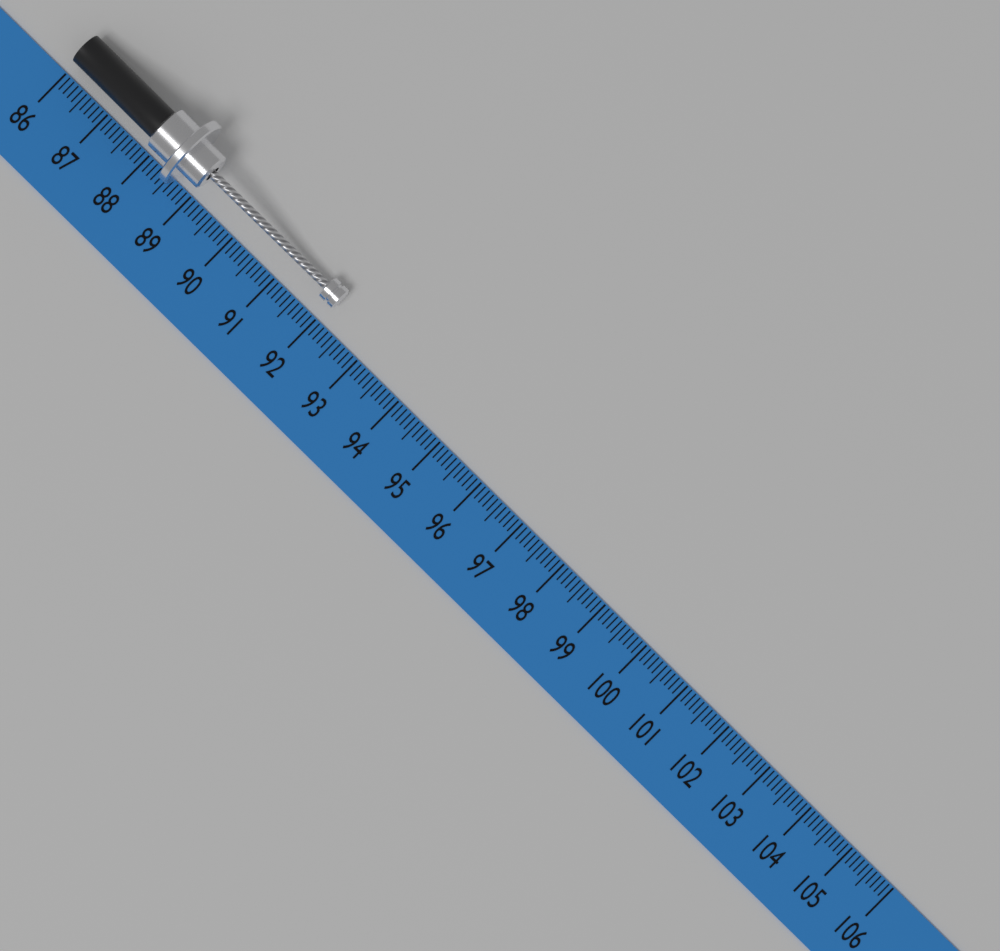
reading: 92.1 (no unit)
